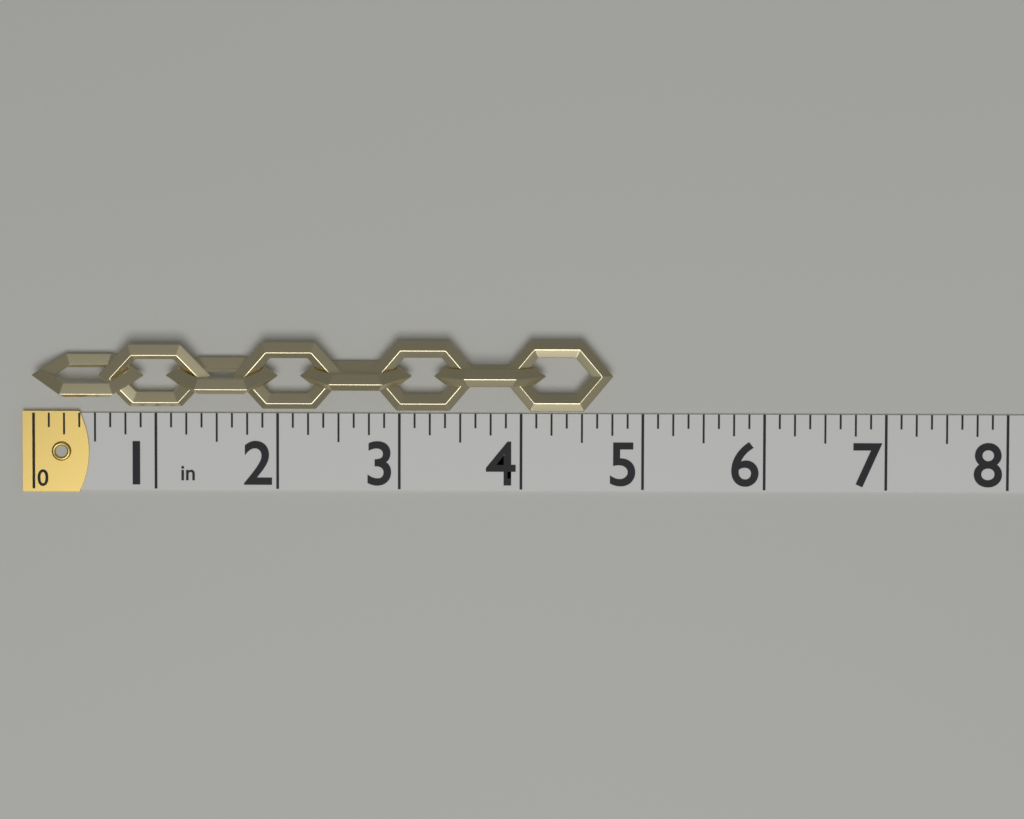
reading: 4.750 in
